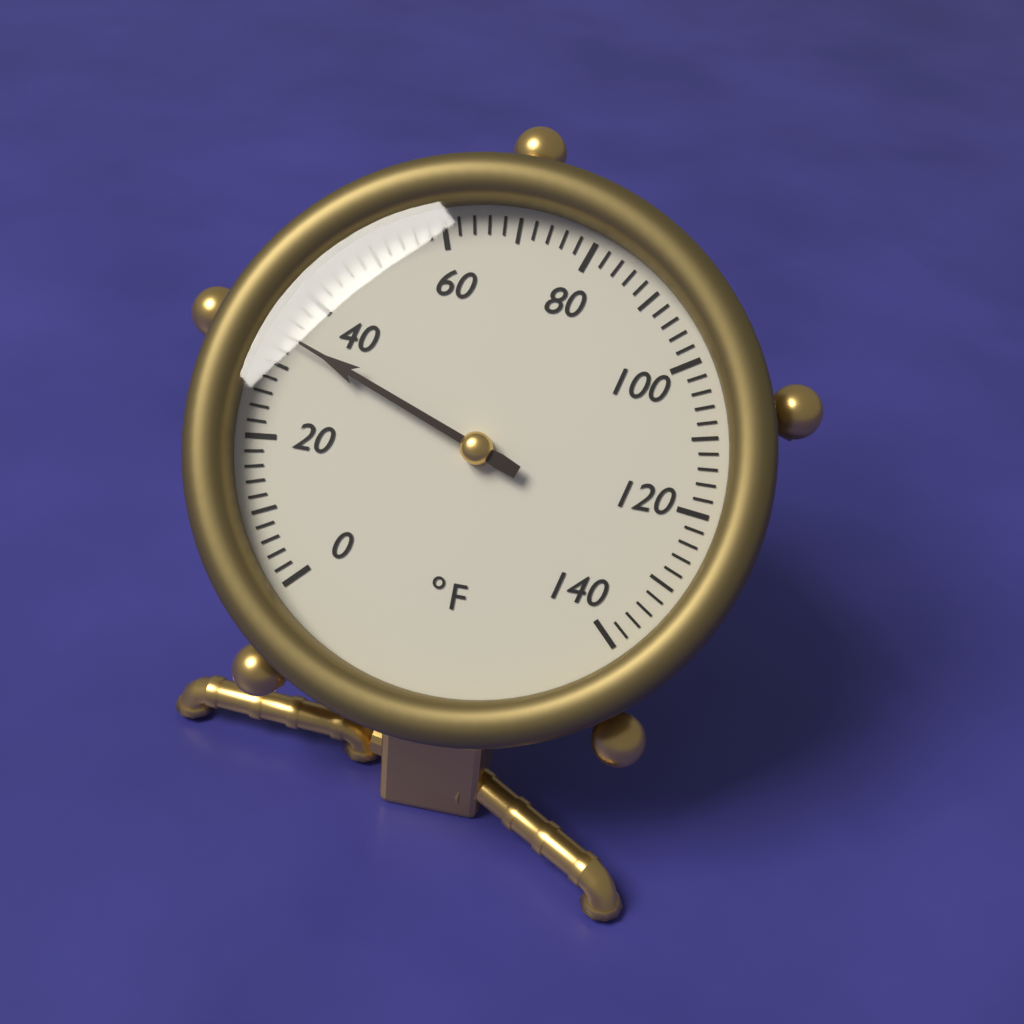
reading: 34 °F
